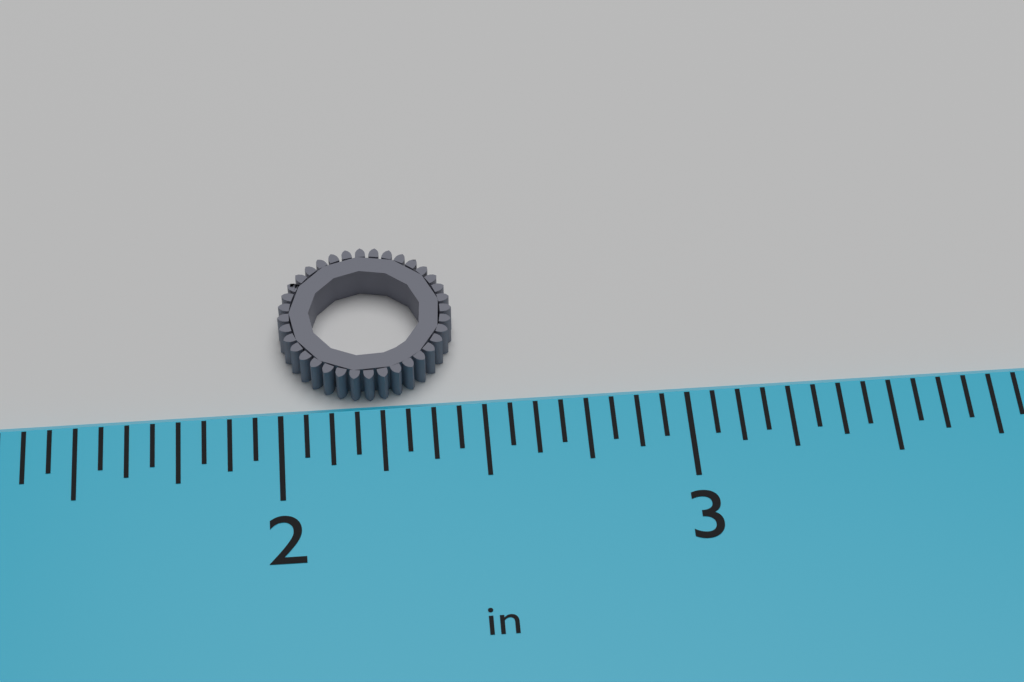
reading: 2.4375 in
